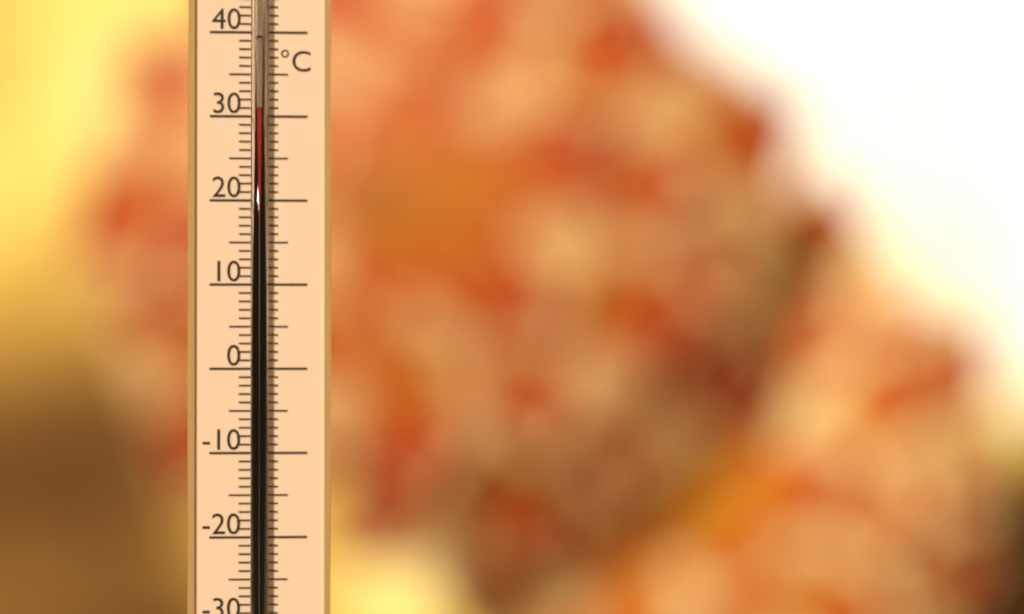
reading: 31 °C
